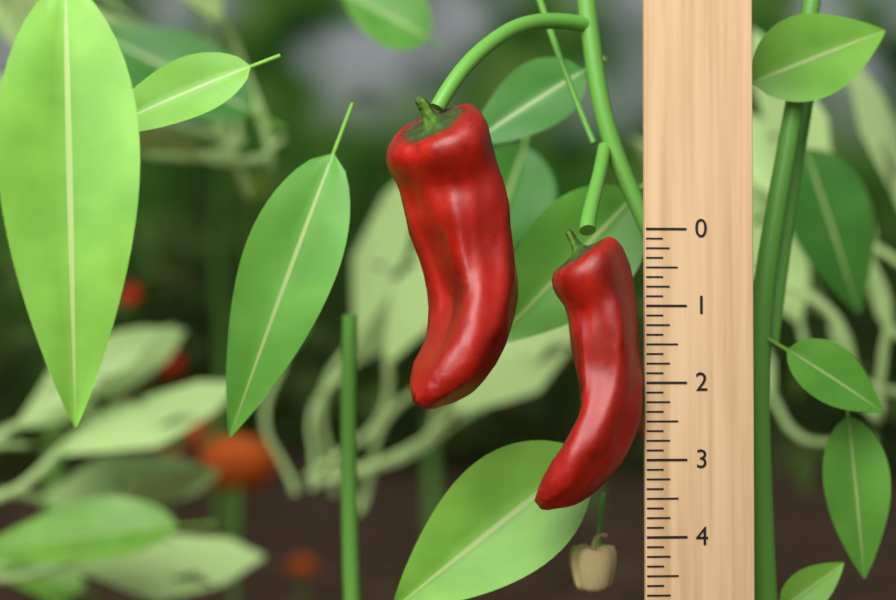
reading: 3.625 (no unit)
